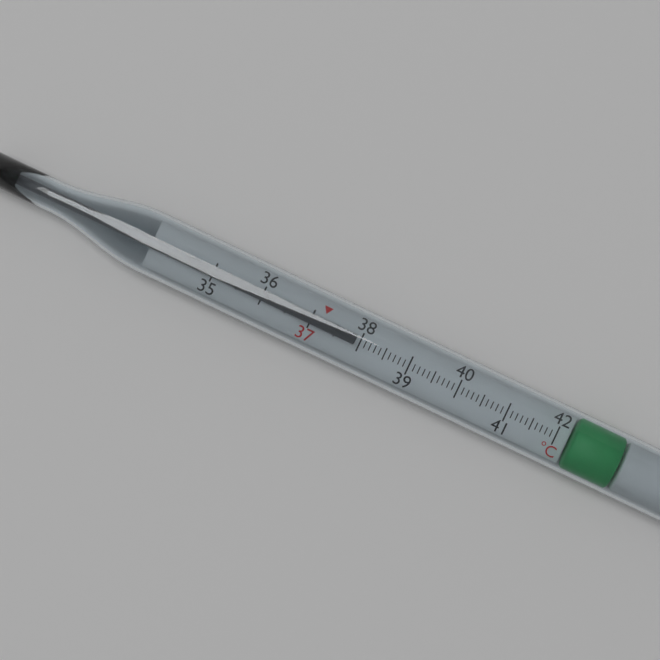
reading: 37.9 °C
